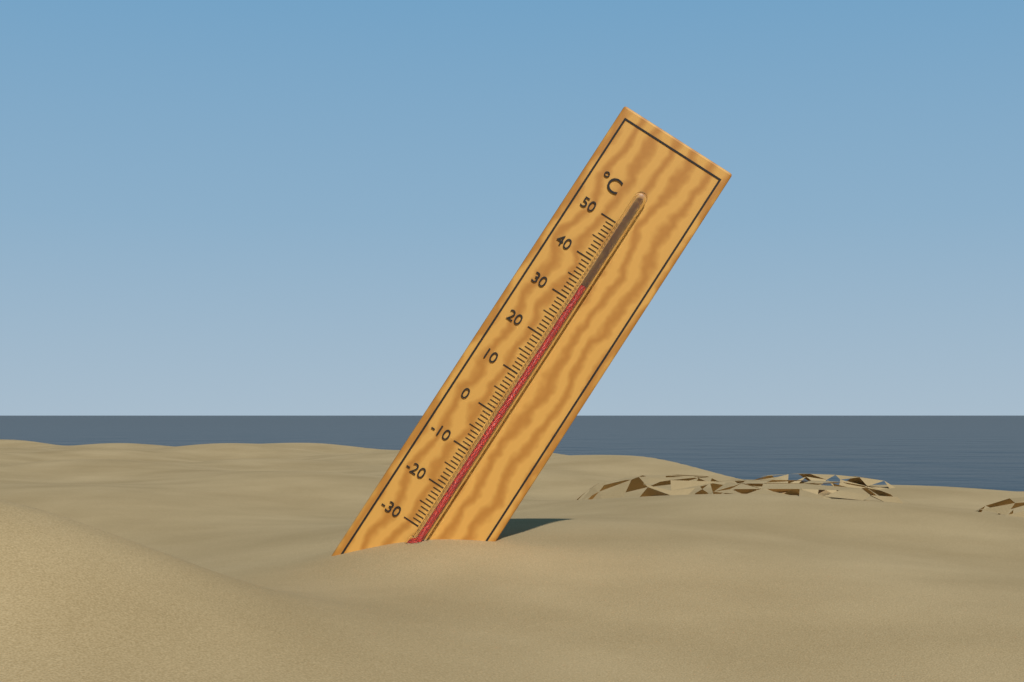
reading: 34 °C
